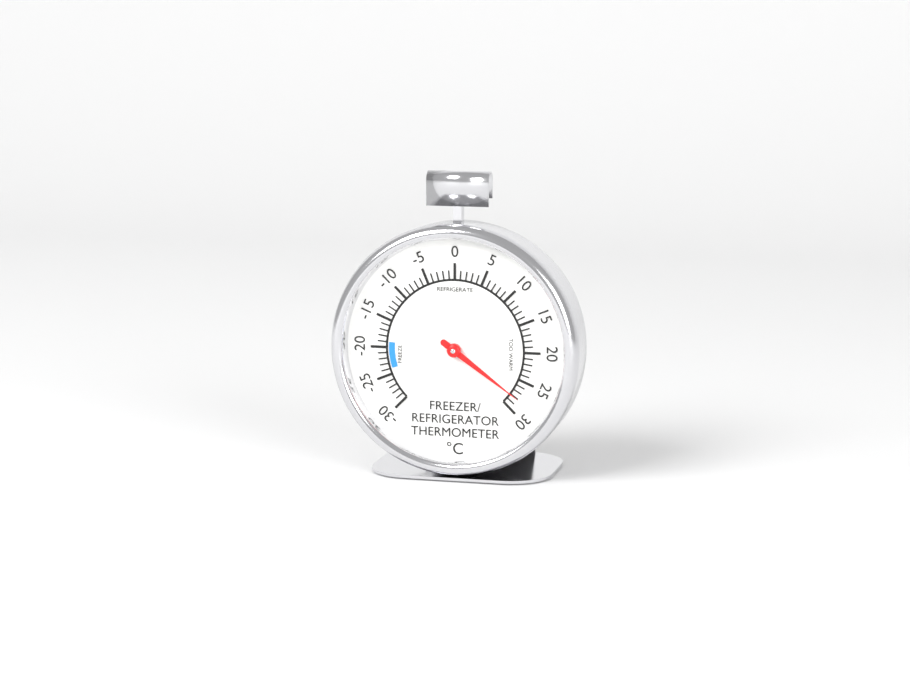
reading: 28 °C
